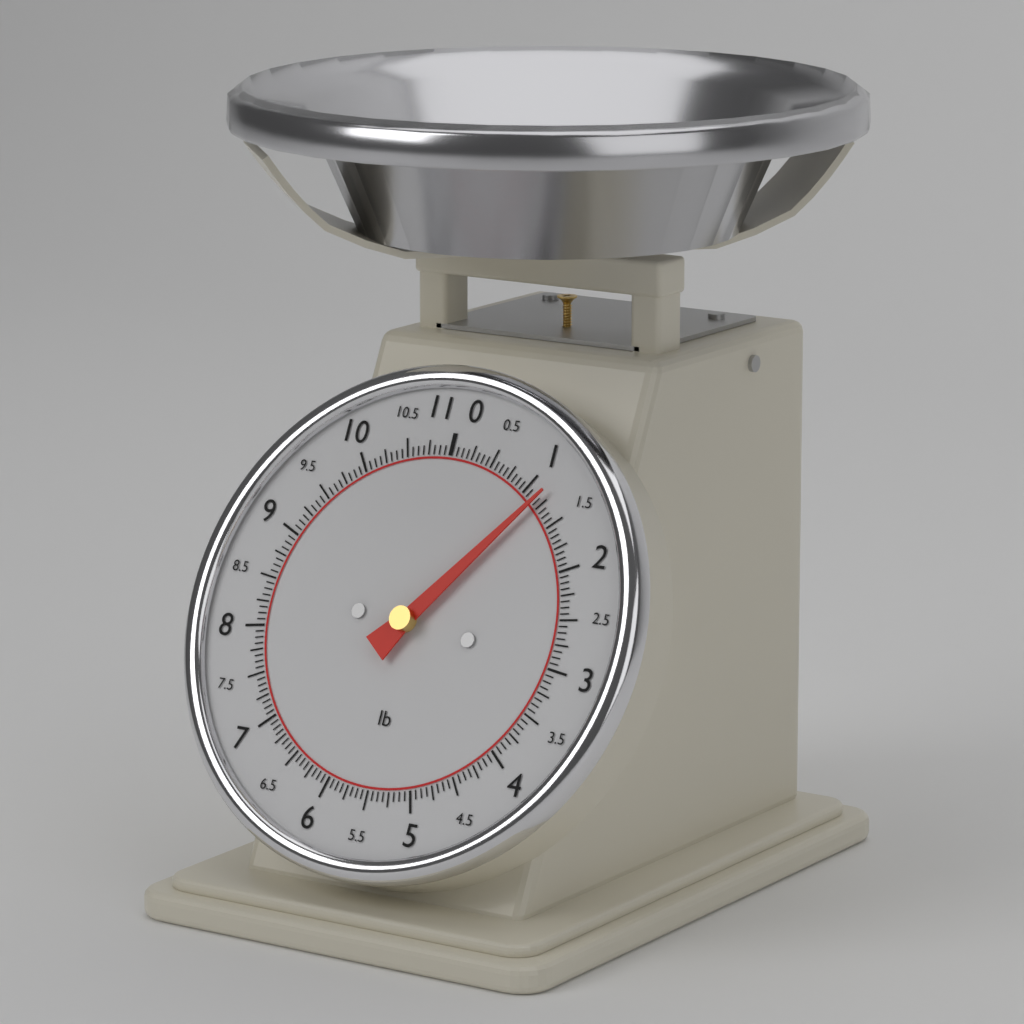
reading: 1.1875 lb
